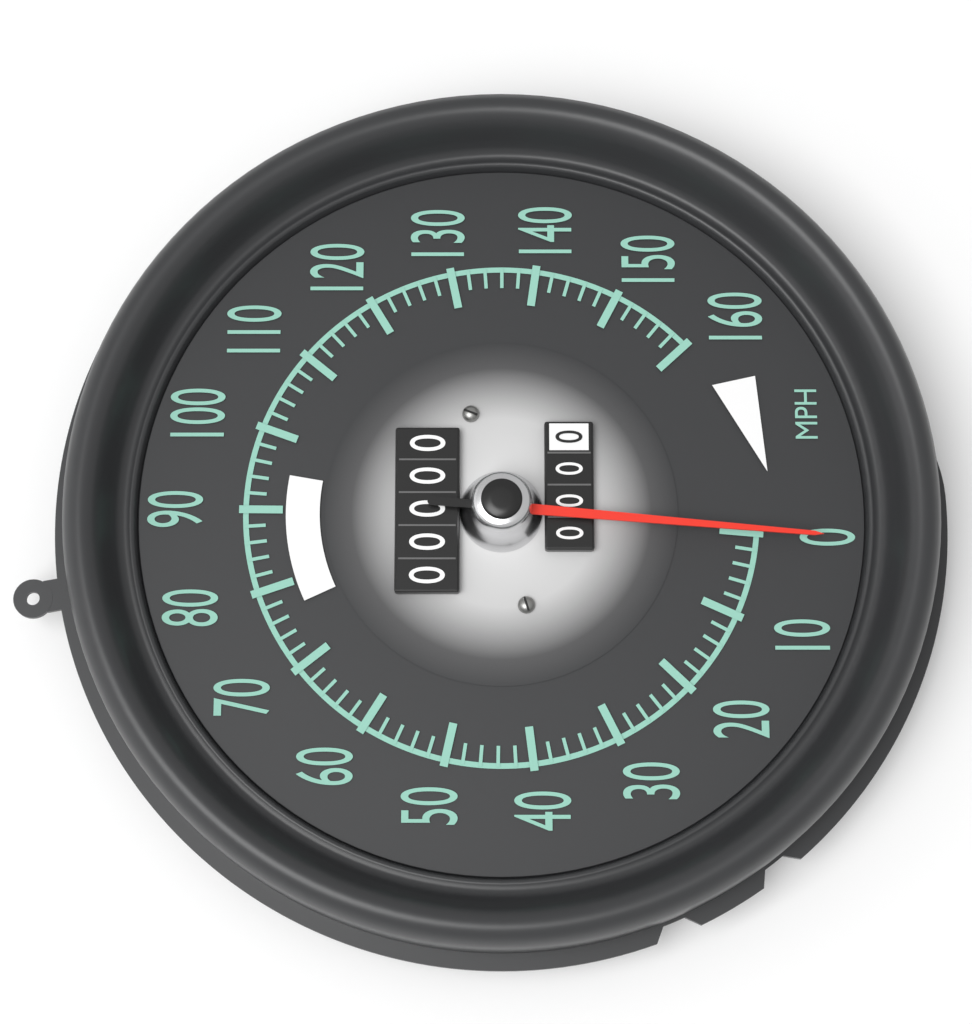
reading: 0 MPH
